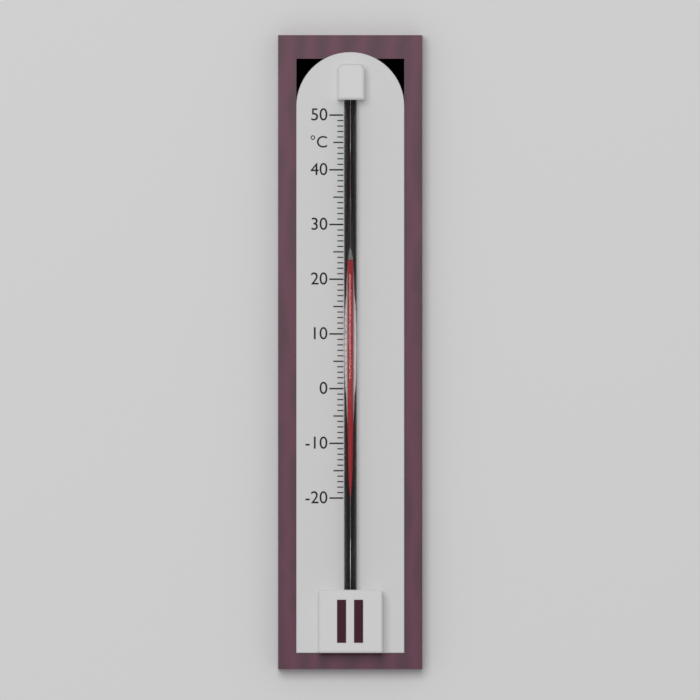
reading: 23 °C
